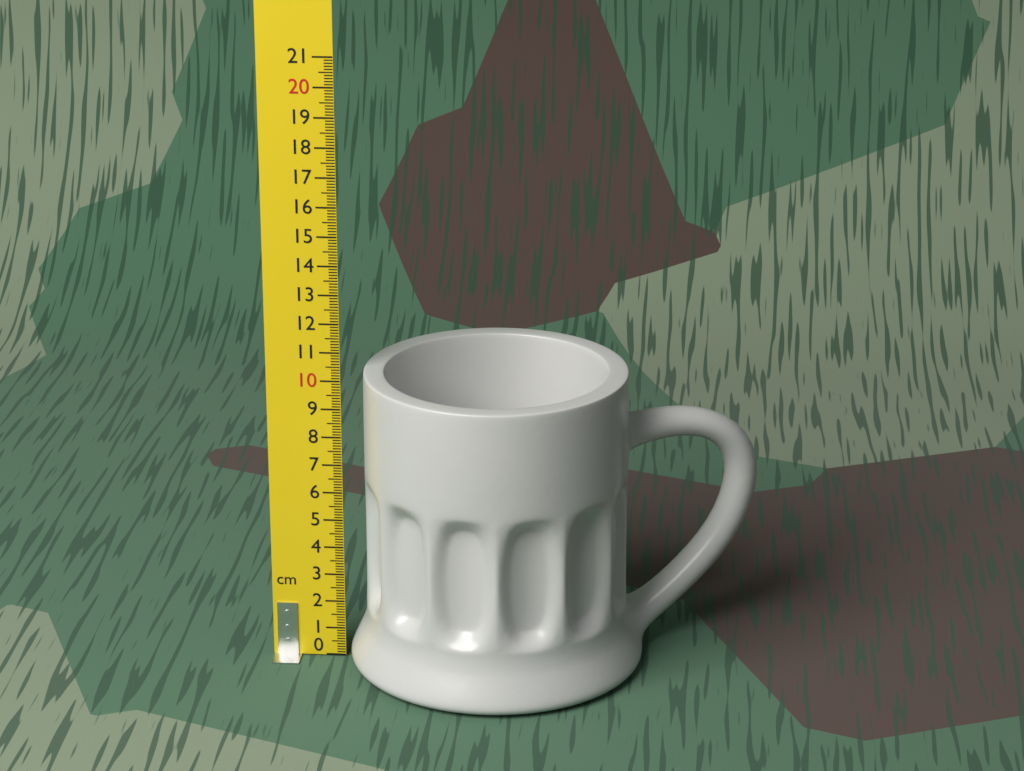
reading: 10.4 cm
